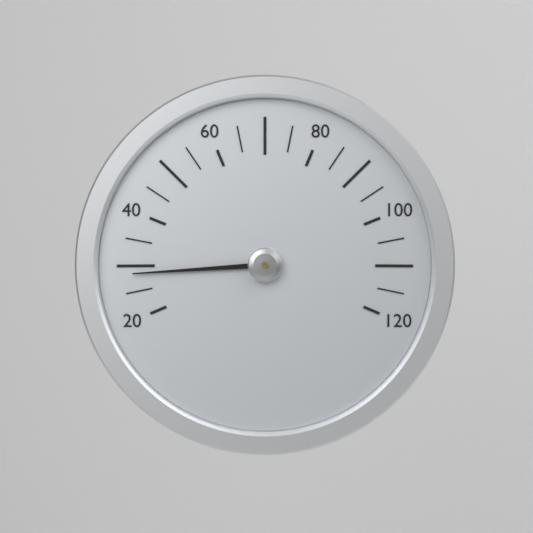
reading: 28.5 (no unit)
